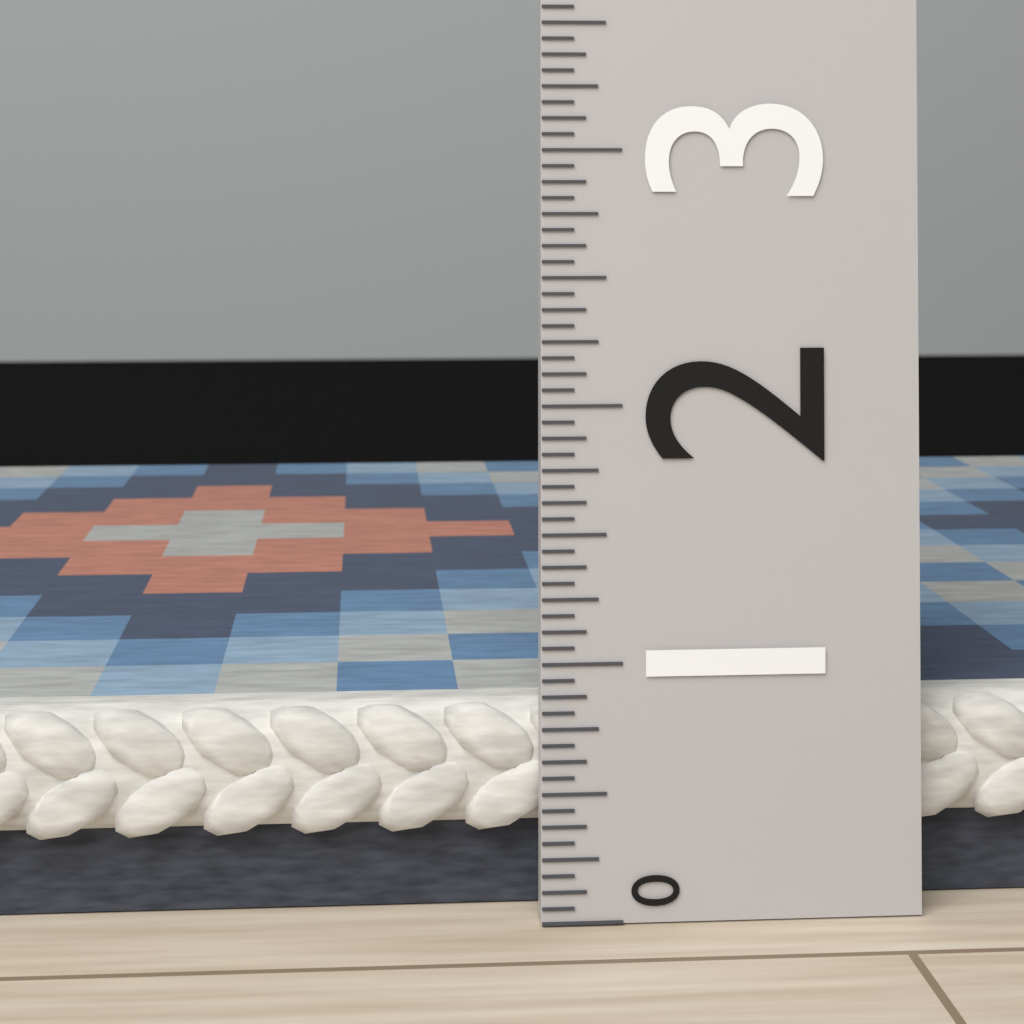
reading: 0.8125 (no unit)
